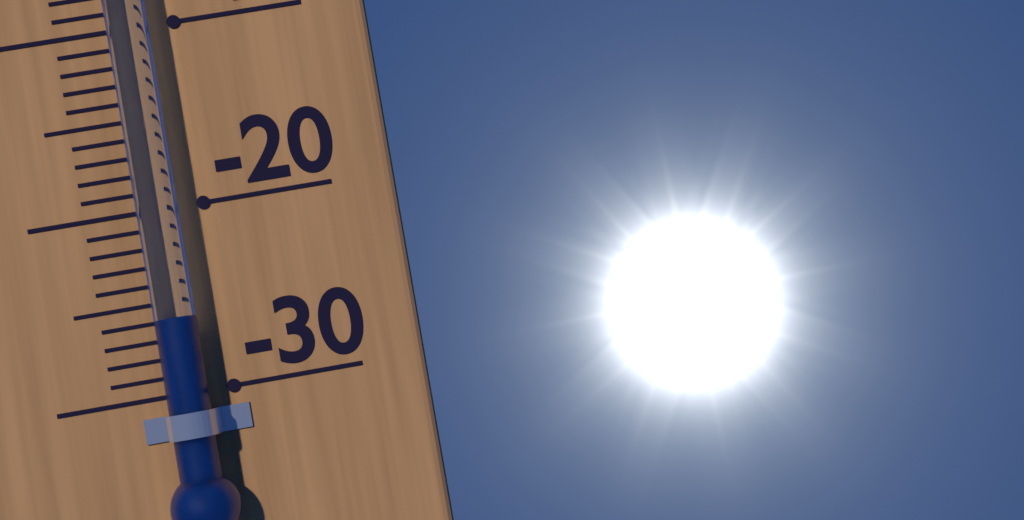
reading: -26 °C
